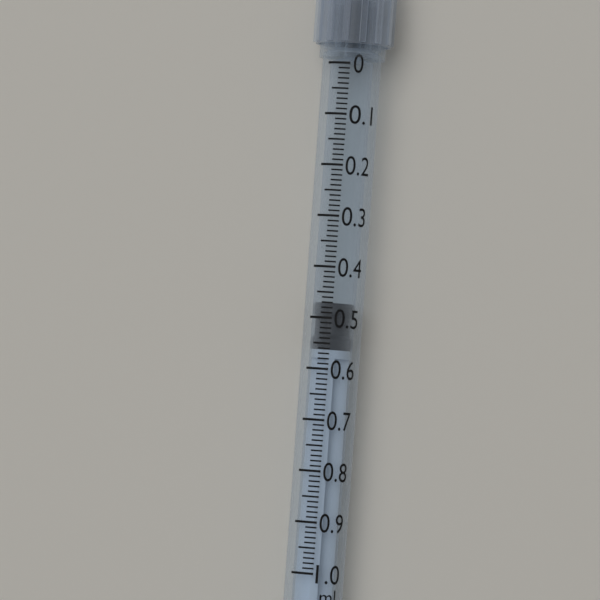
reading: 0.47 ml
